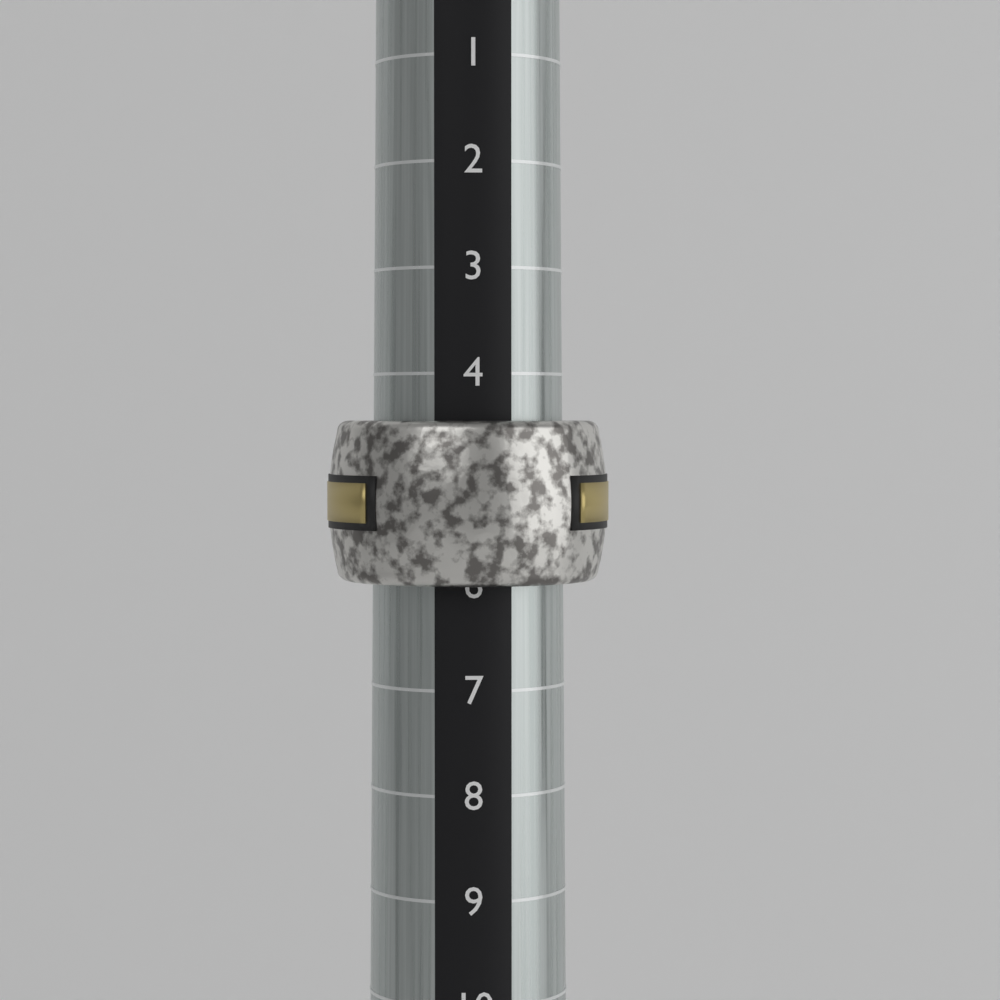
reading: 6 (no unit)
